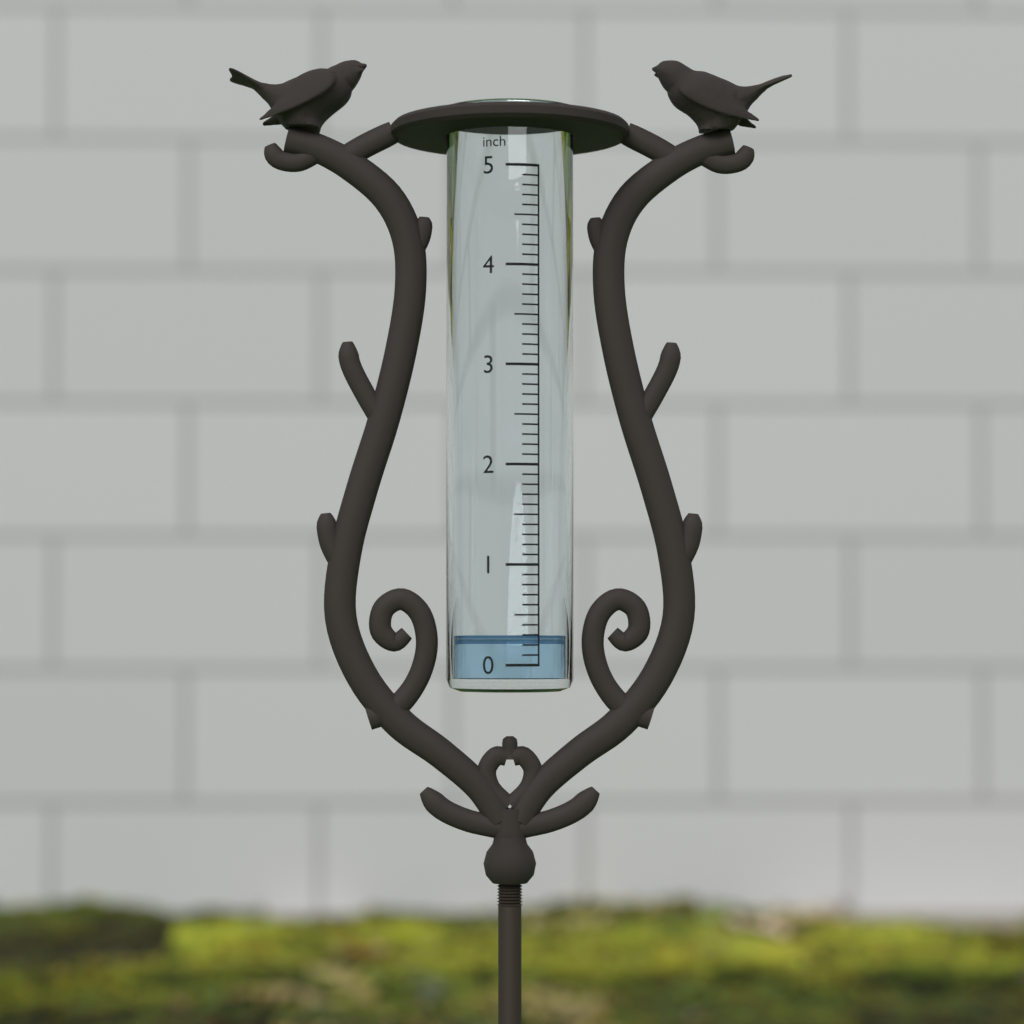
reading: 0.3 inch
